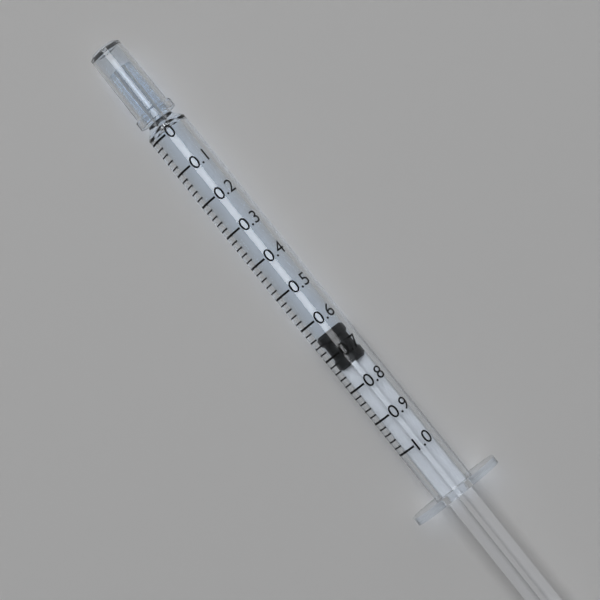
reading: 0.64 (no unit)
